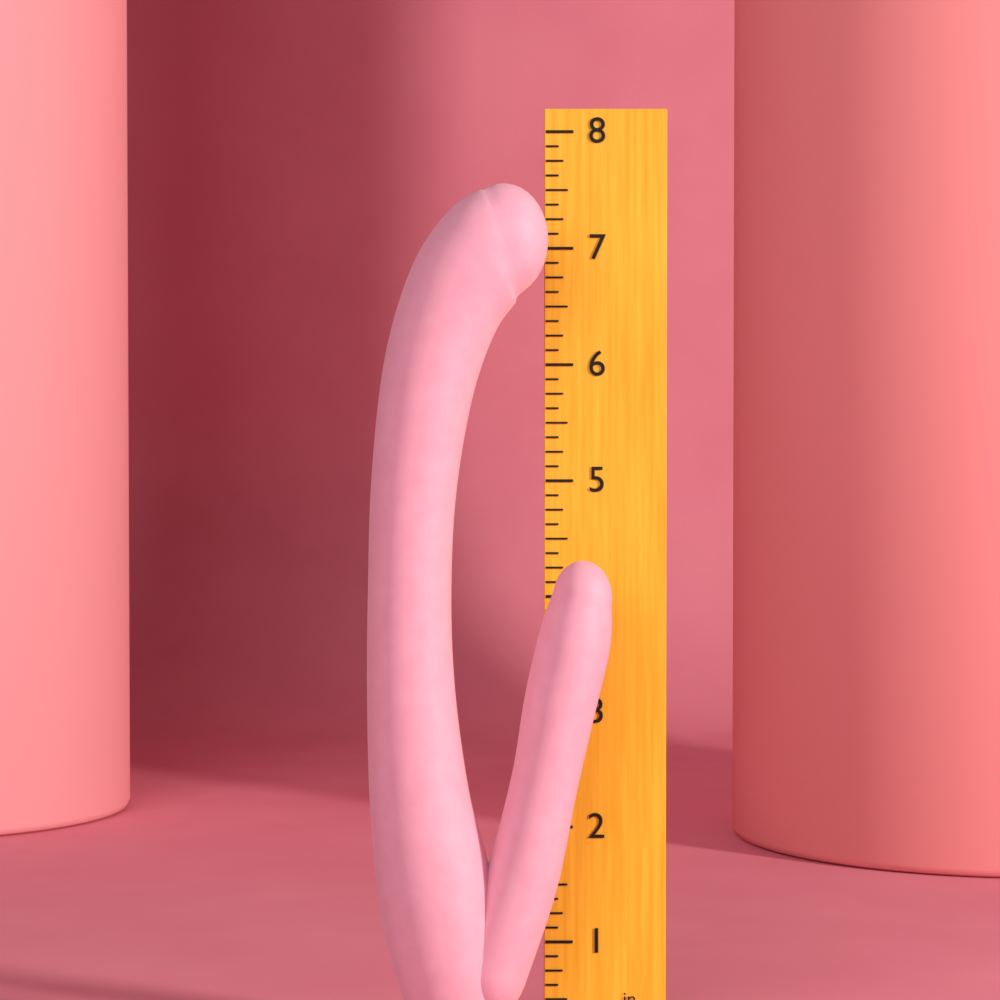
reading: 7.500 in
